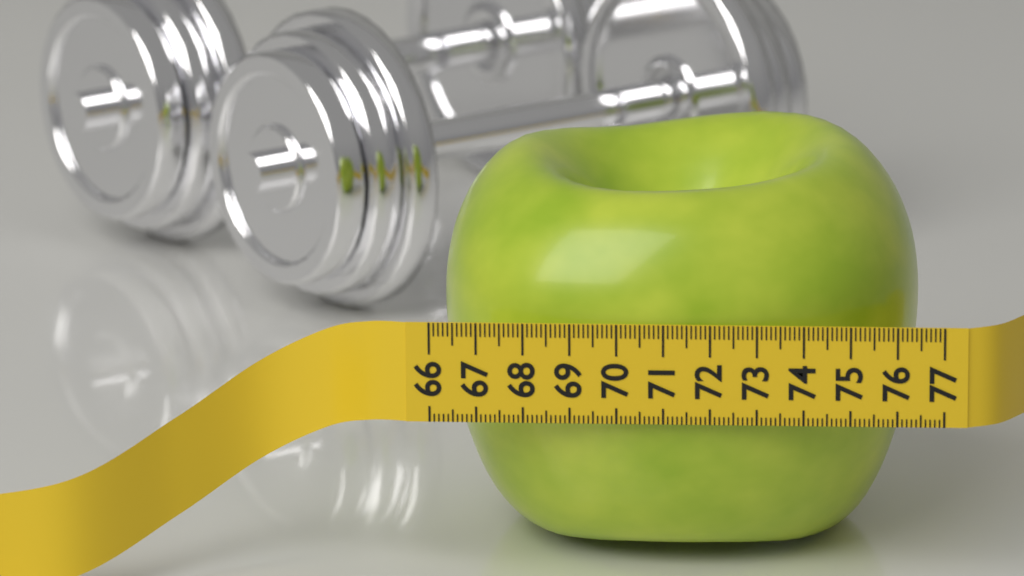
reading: 76.4 (no unit)
